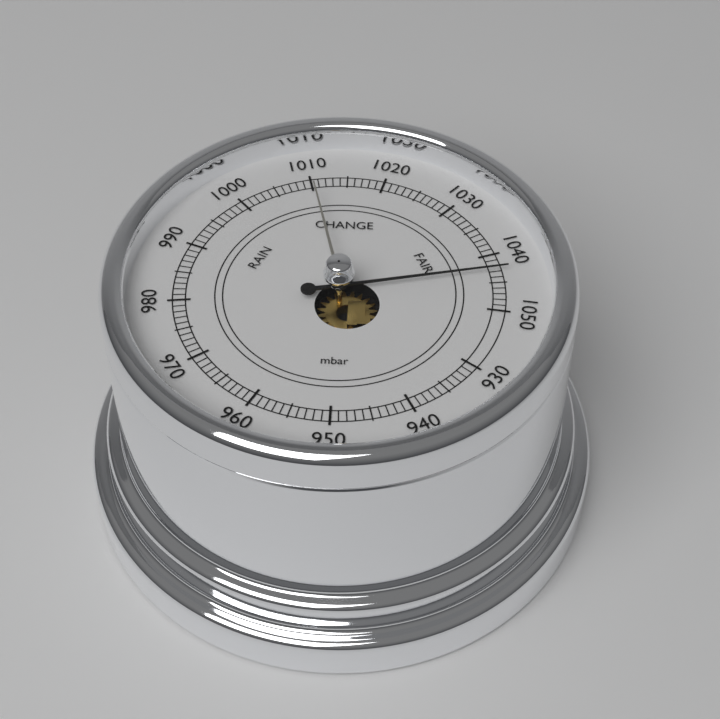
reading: 1043 mbar
